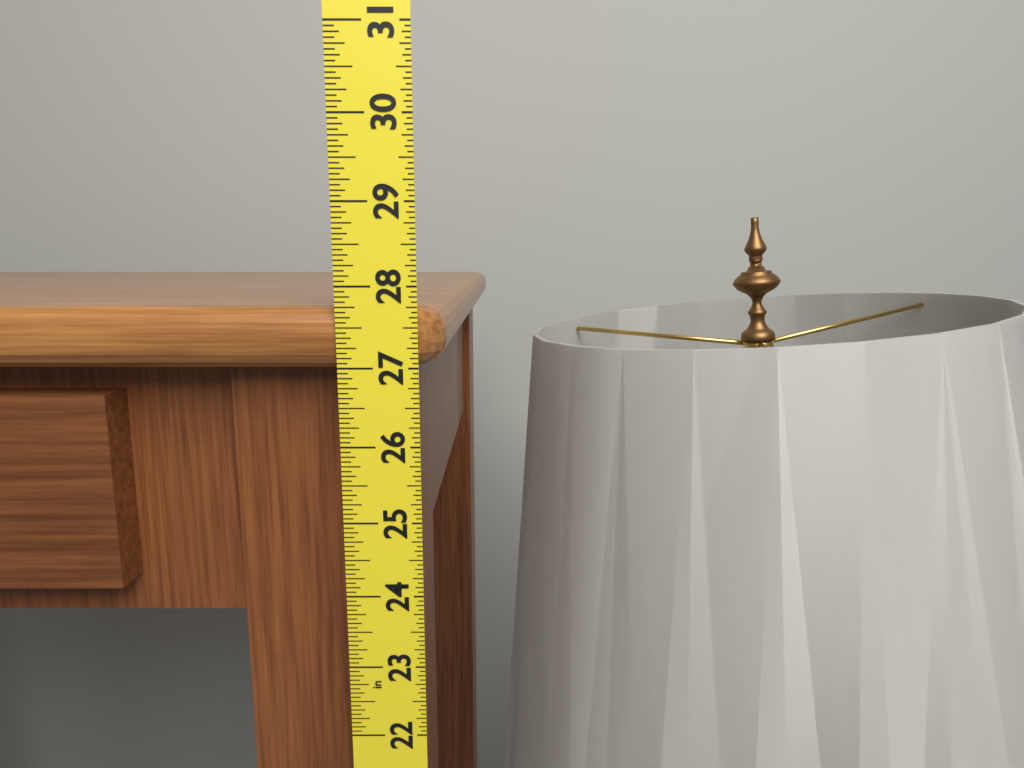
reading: 27.7500 in
